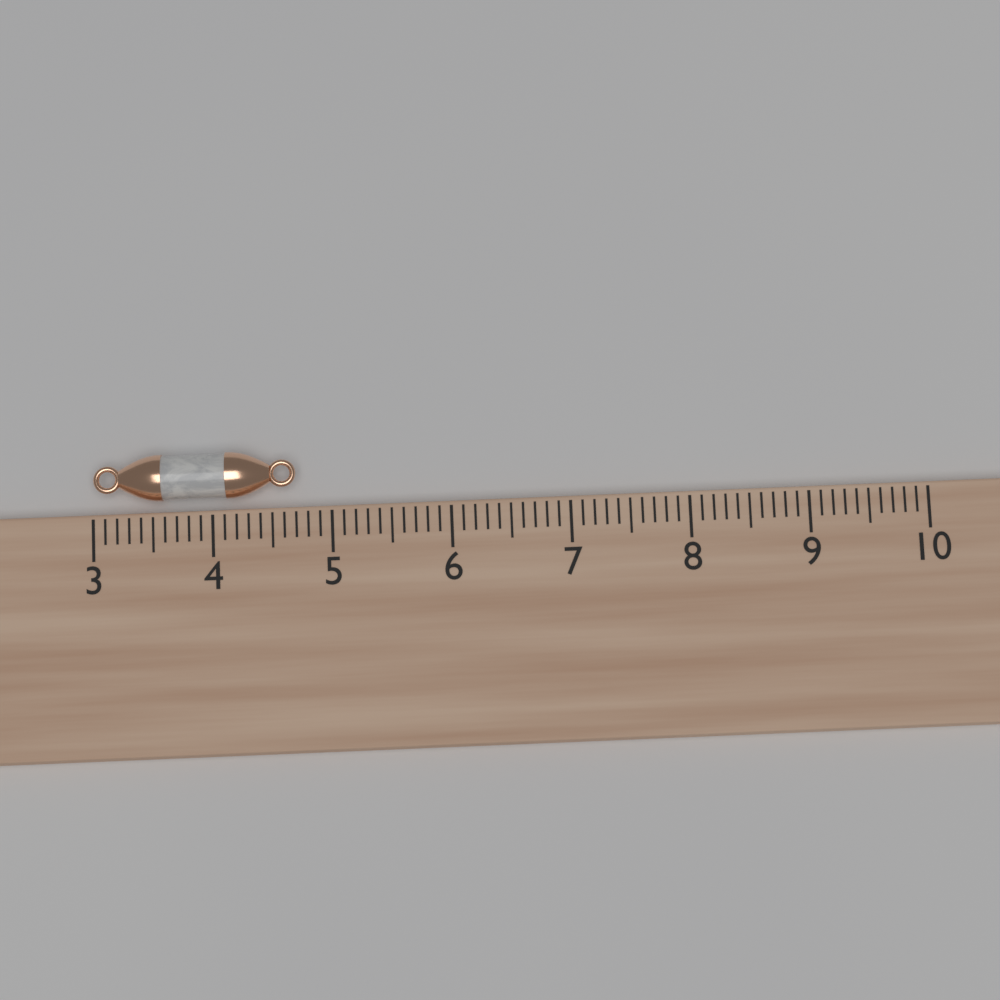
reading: 4.7 (no unit)
